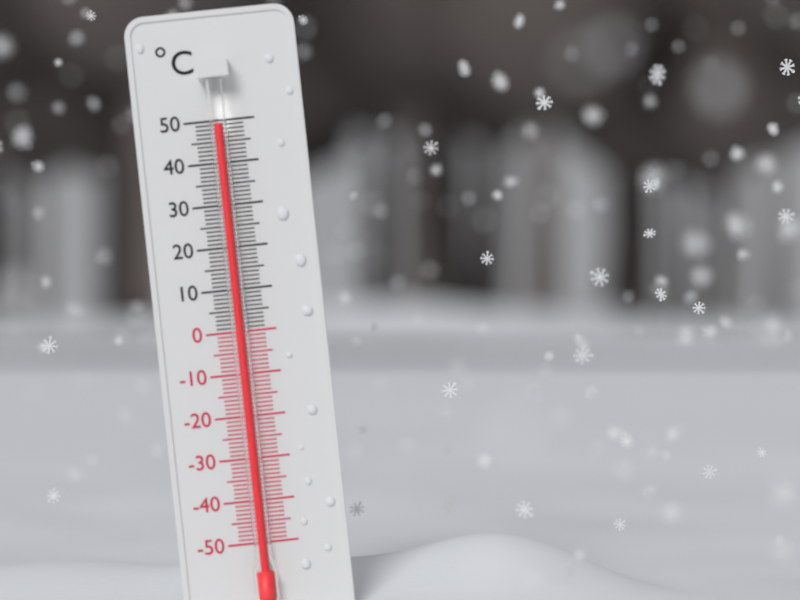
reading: 49 °C
